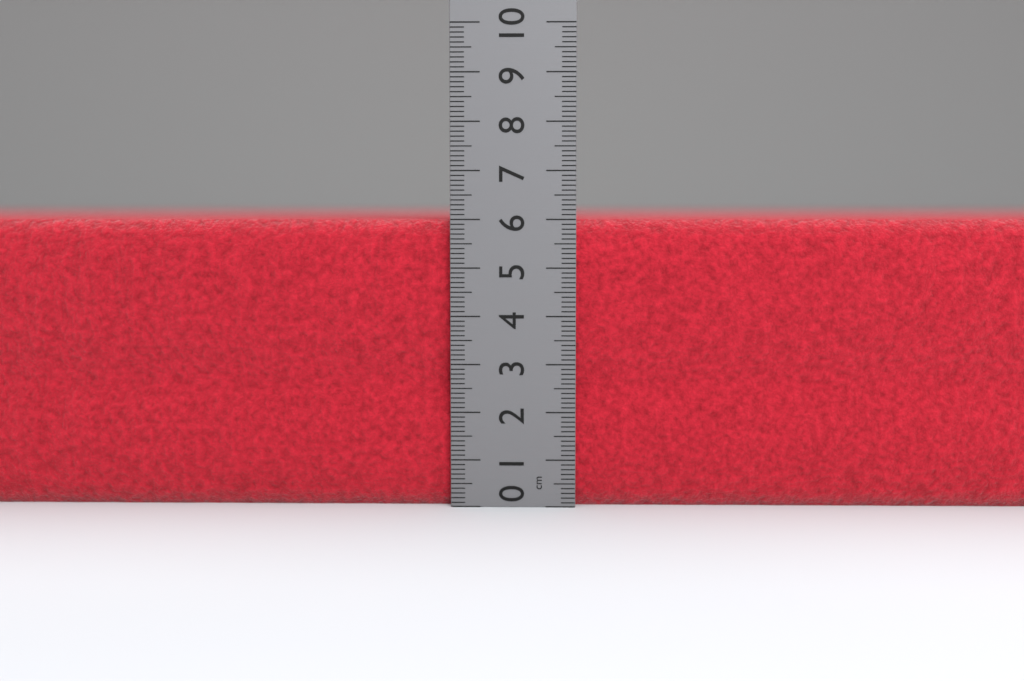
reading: 6.0 cm
